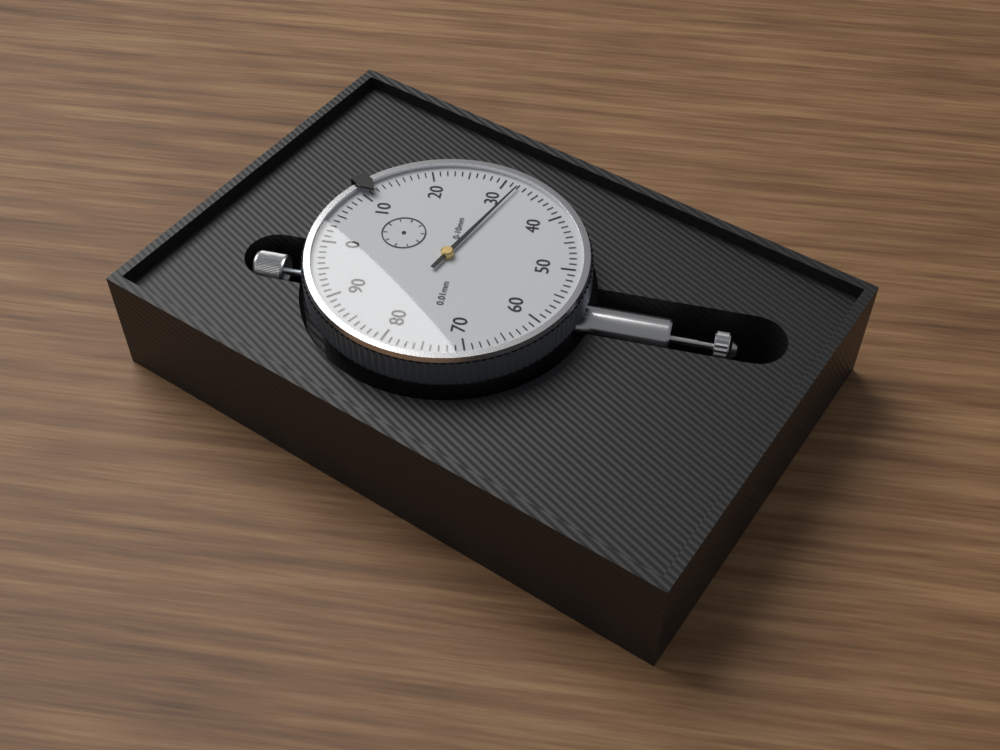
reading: 0.32 mm
